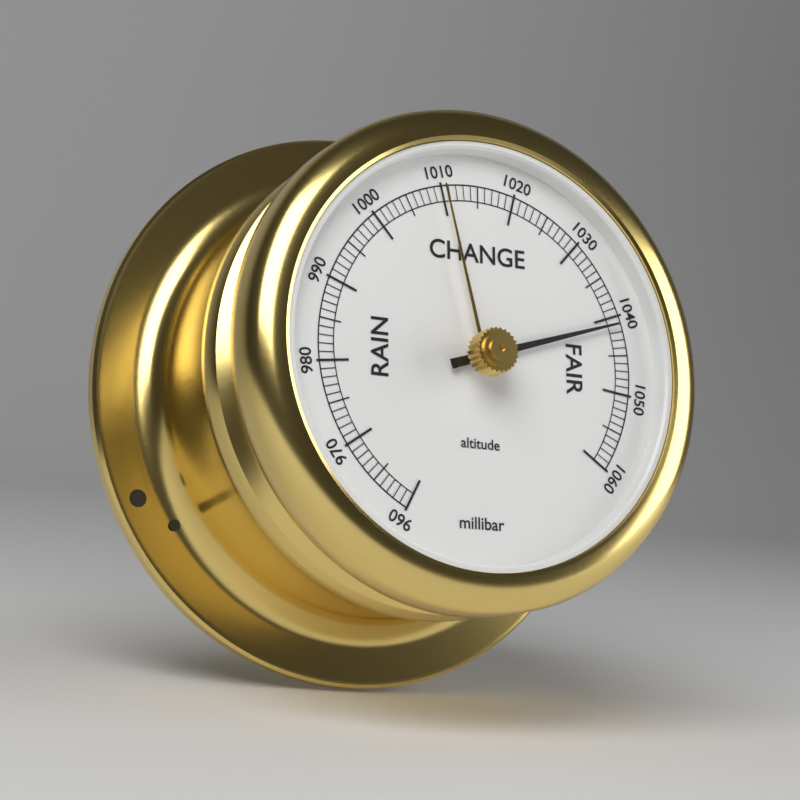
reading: 1041 millibar
